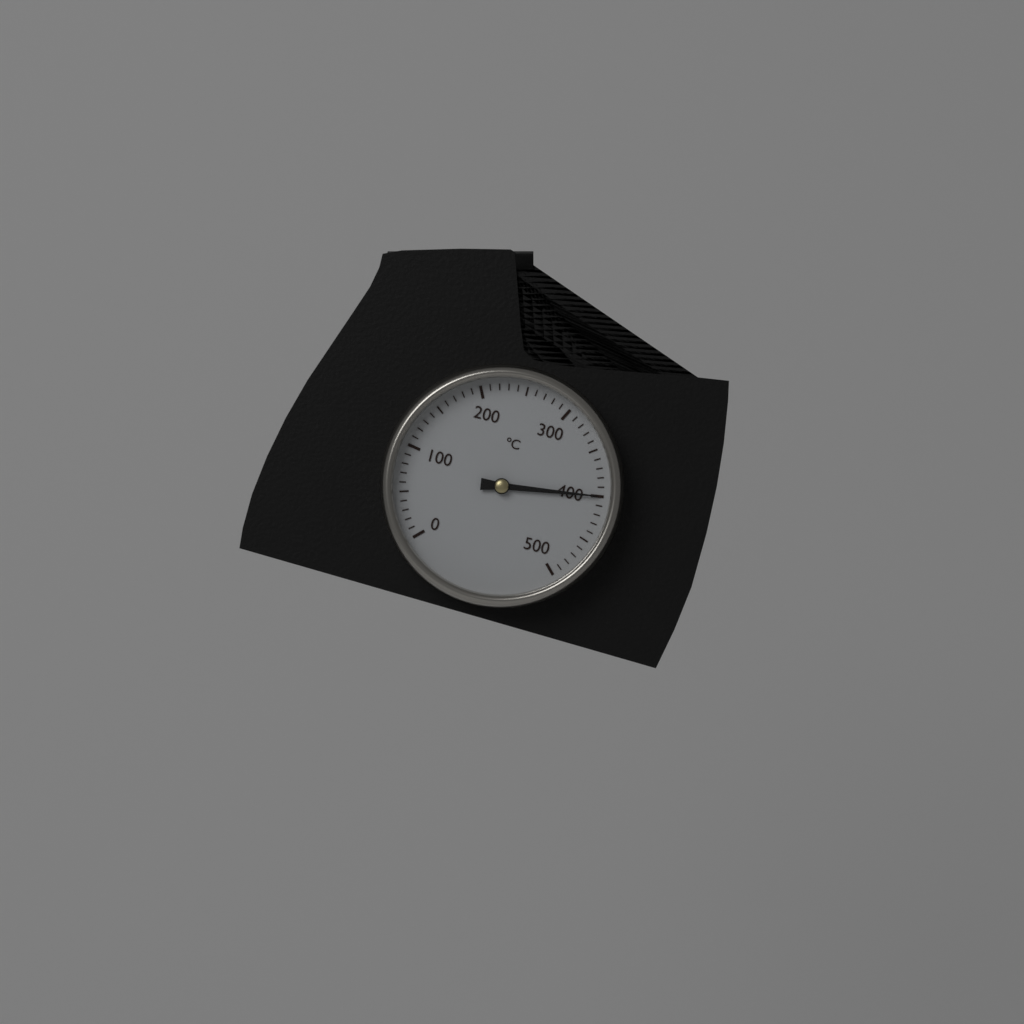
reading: 400 °C
